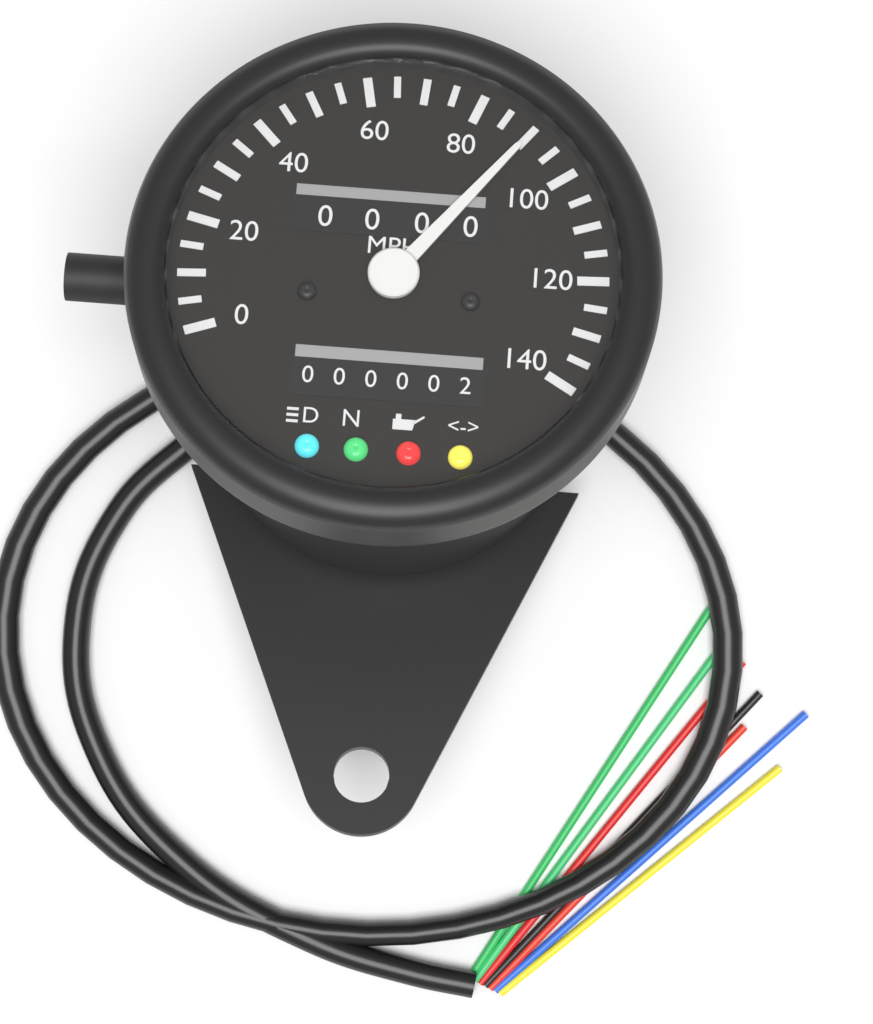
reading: 90 MPH
